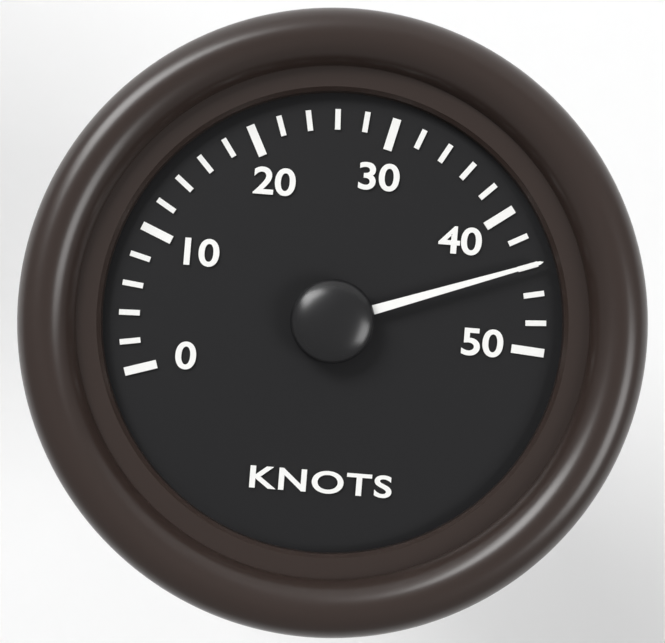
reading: 44 knots
